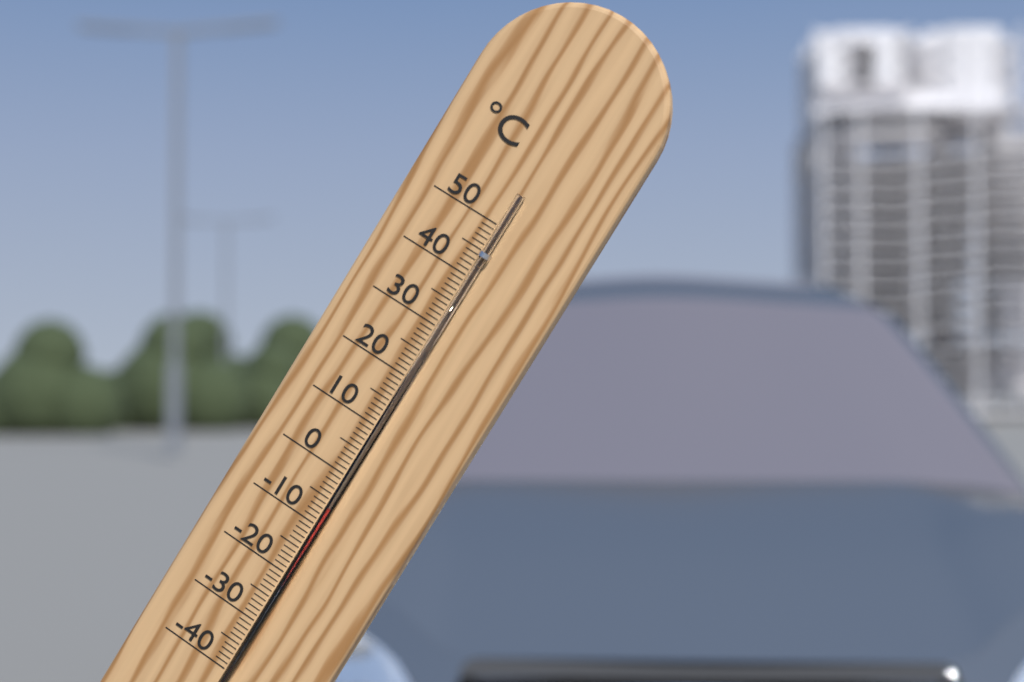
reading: -6 °C
